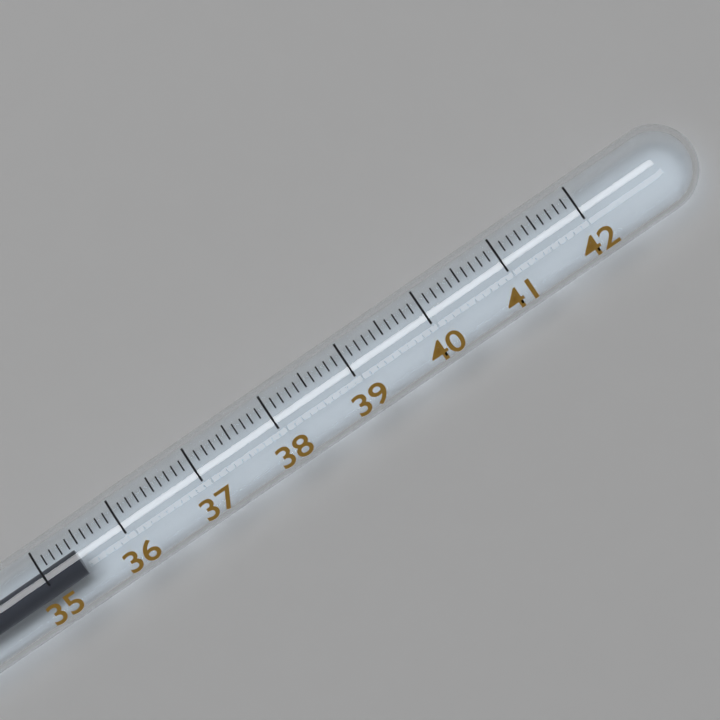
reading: 35.4 (no unit)
